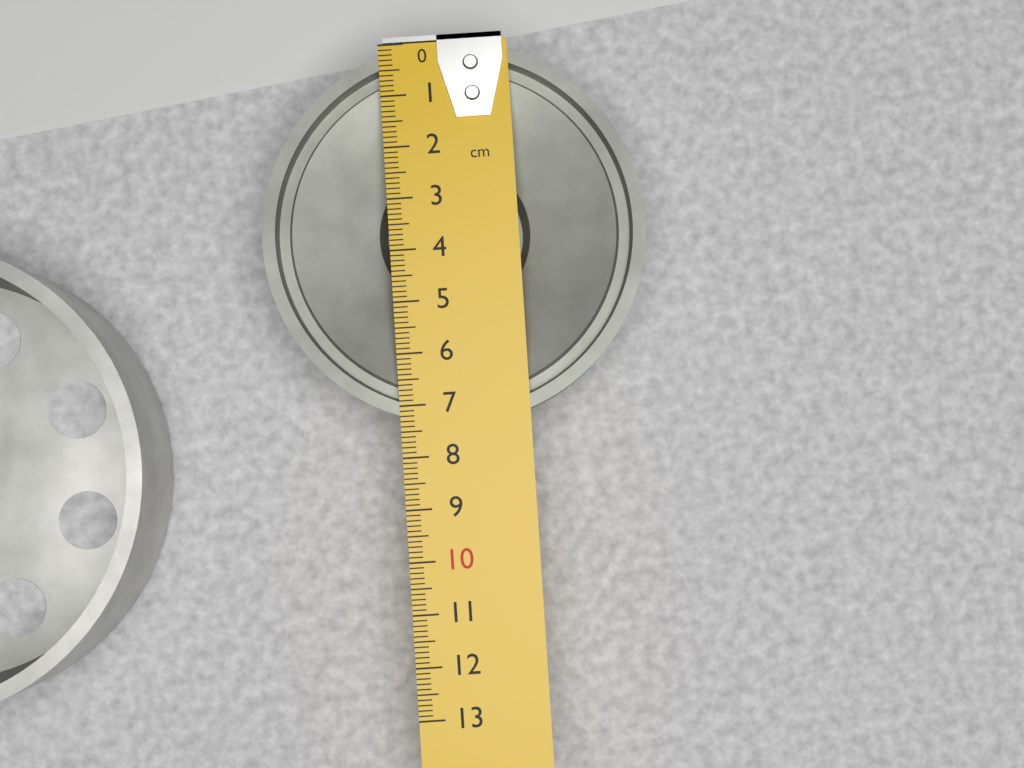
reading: 7.4 cm
